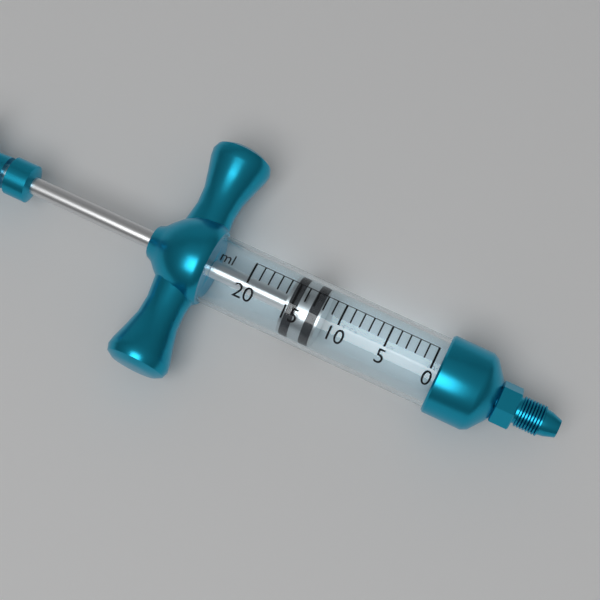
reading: 12 ml
